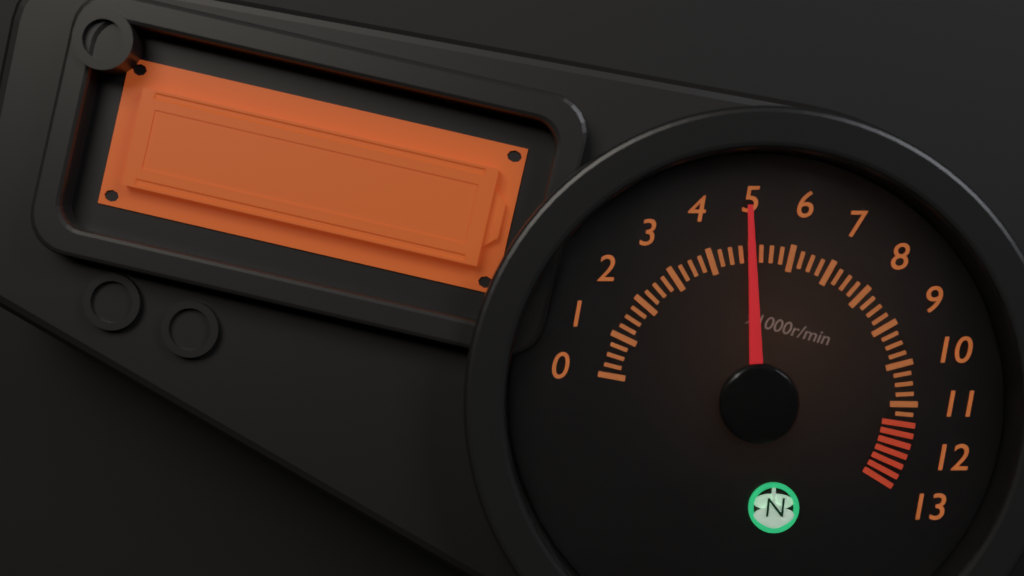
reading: 5.00 x1000r/min
